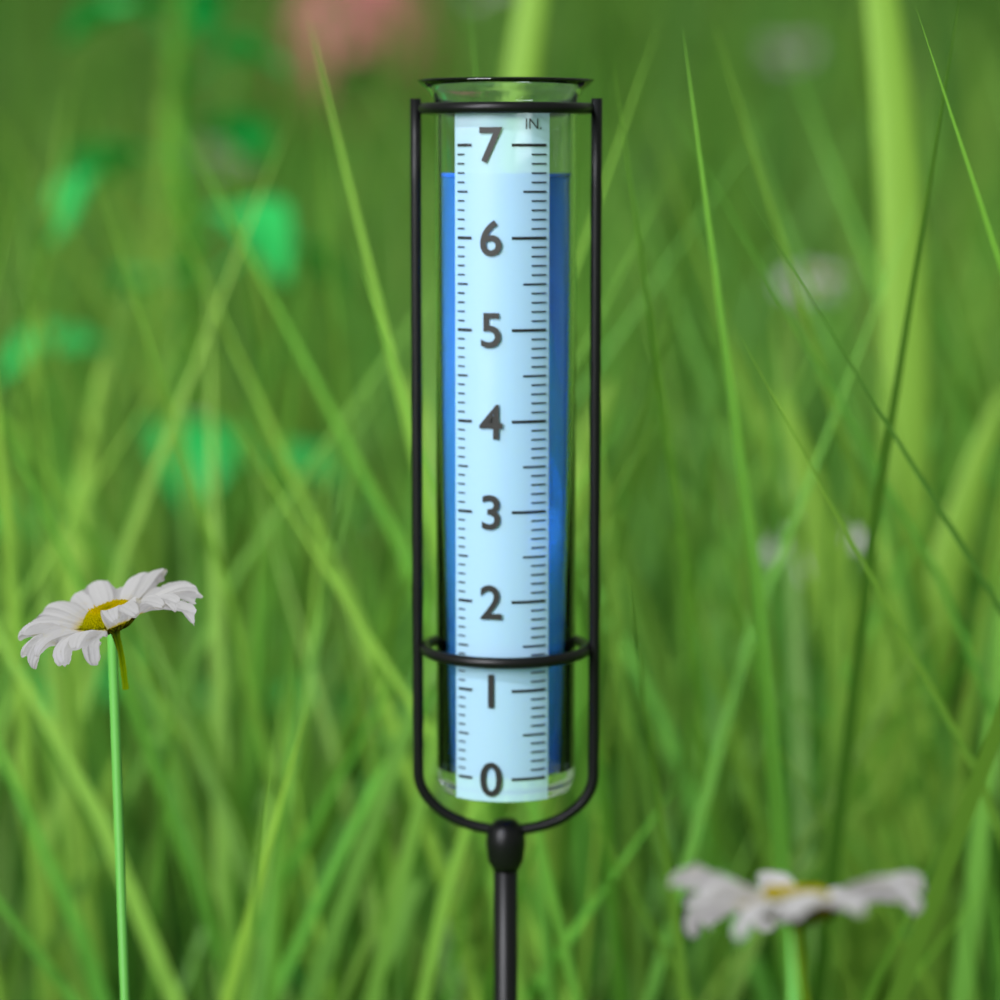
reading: 6.7 in
